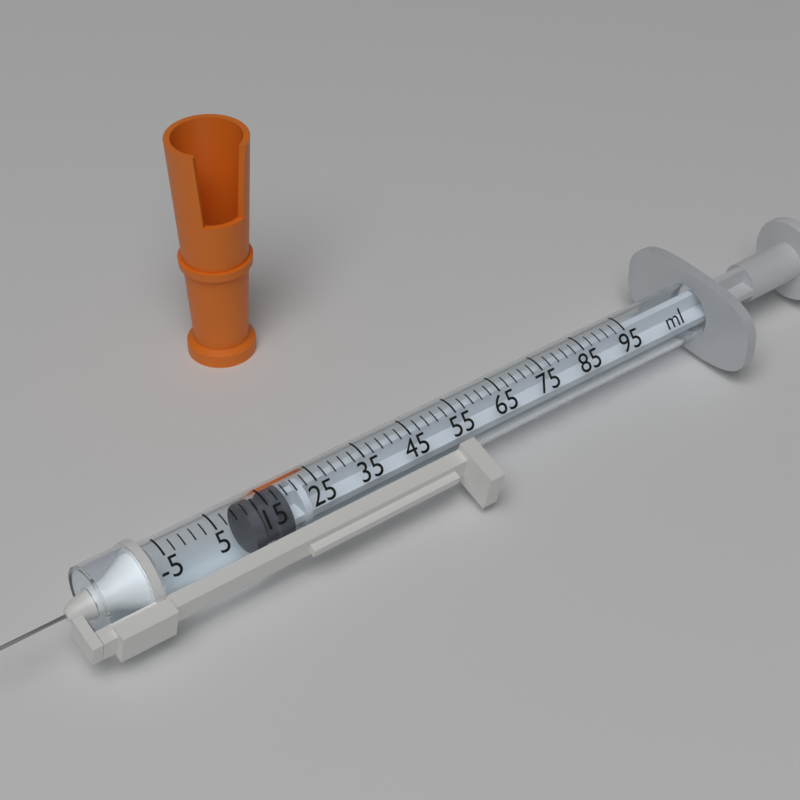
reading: 11 ml
